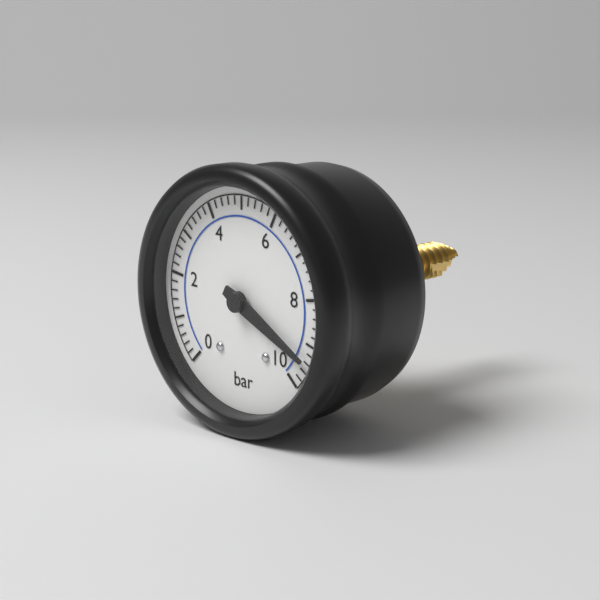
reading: 9.4 bar
